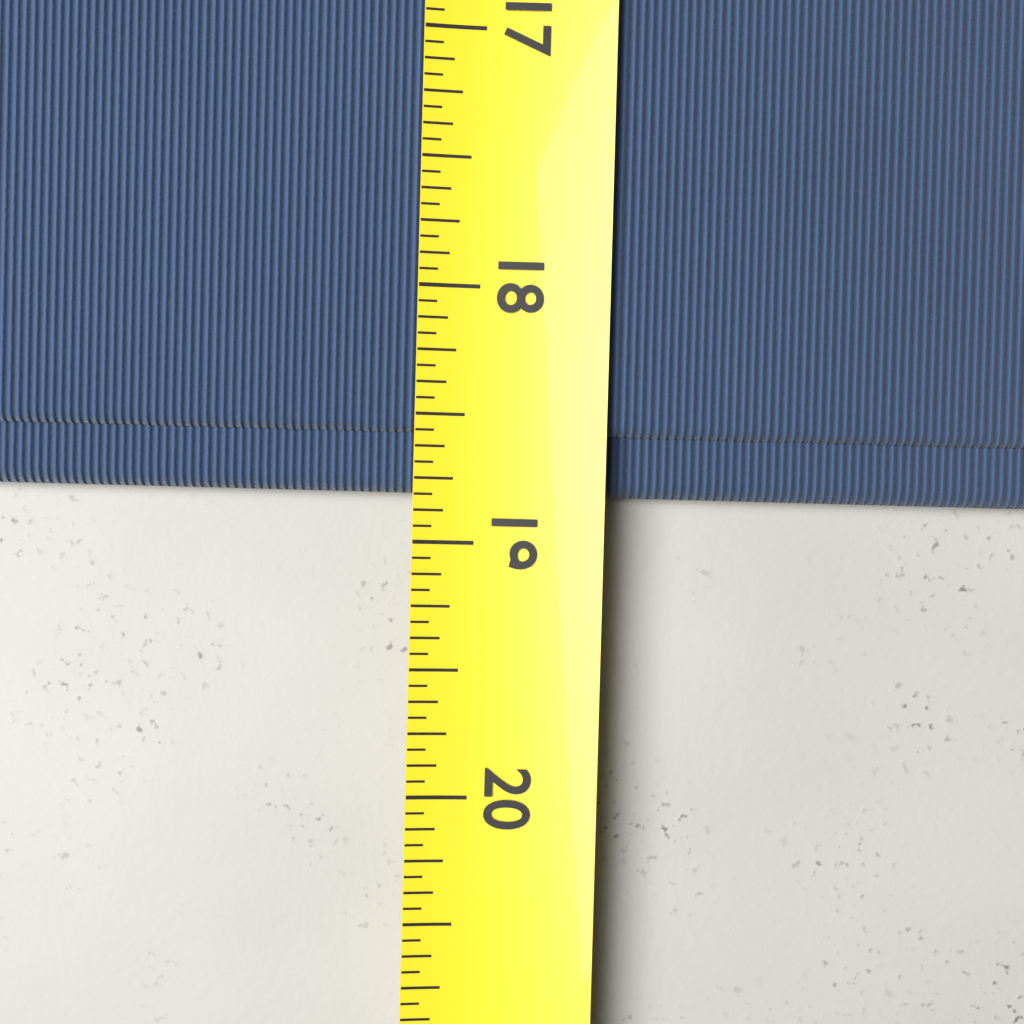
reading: 18.8125 (no unit)
